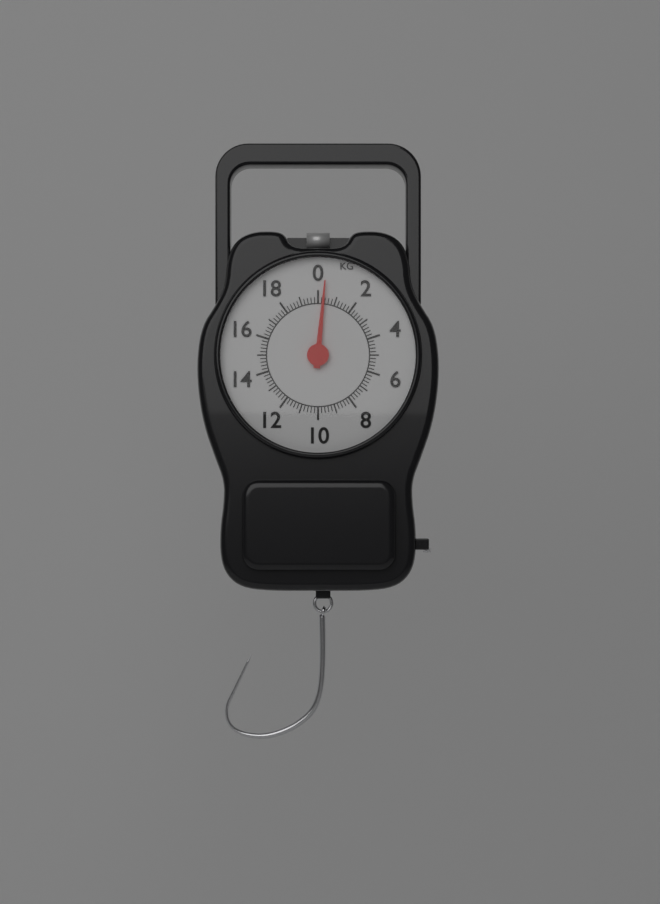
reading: 0.3 kg
